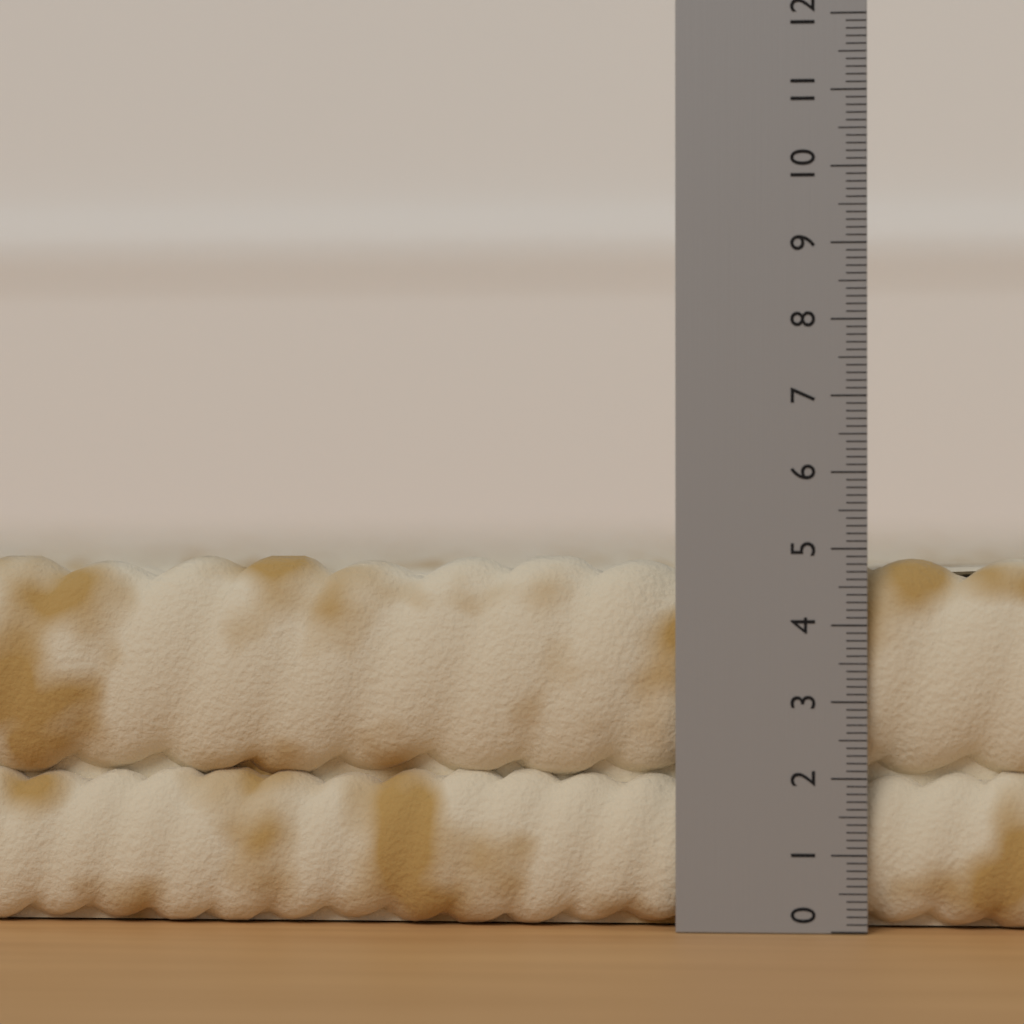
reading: 4.9 (no unit)
